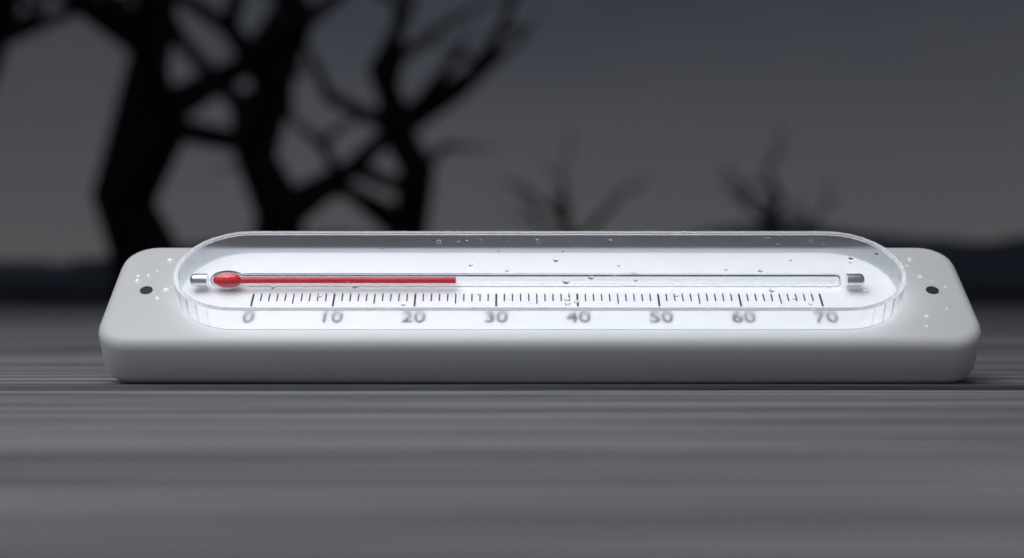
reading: 25 (no unit)
